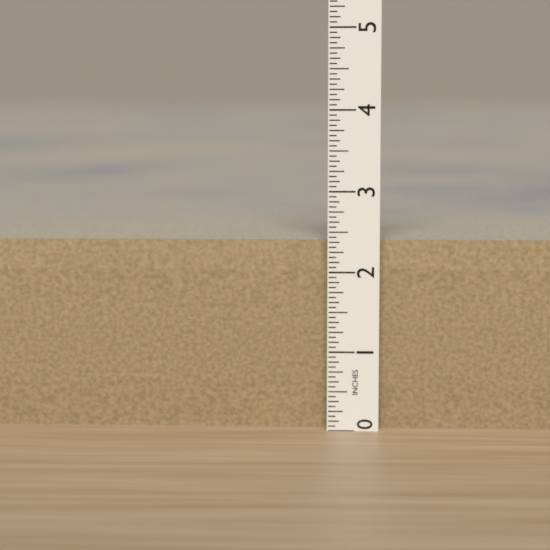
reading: 2.3750 in
